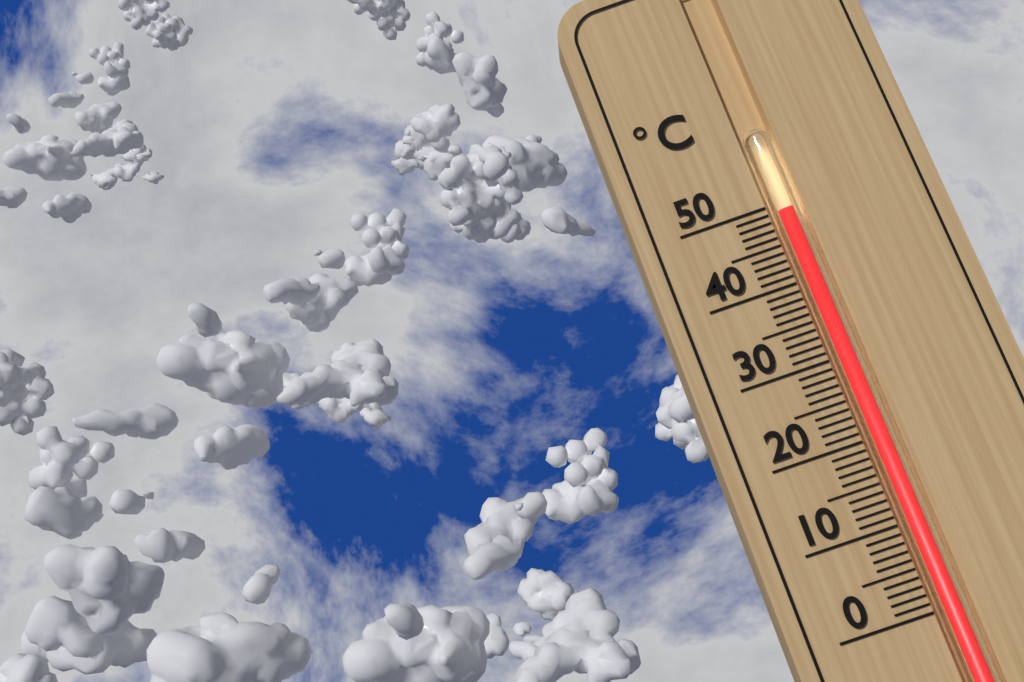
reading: 49 °C
